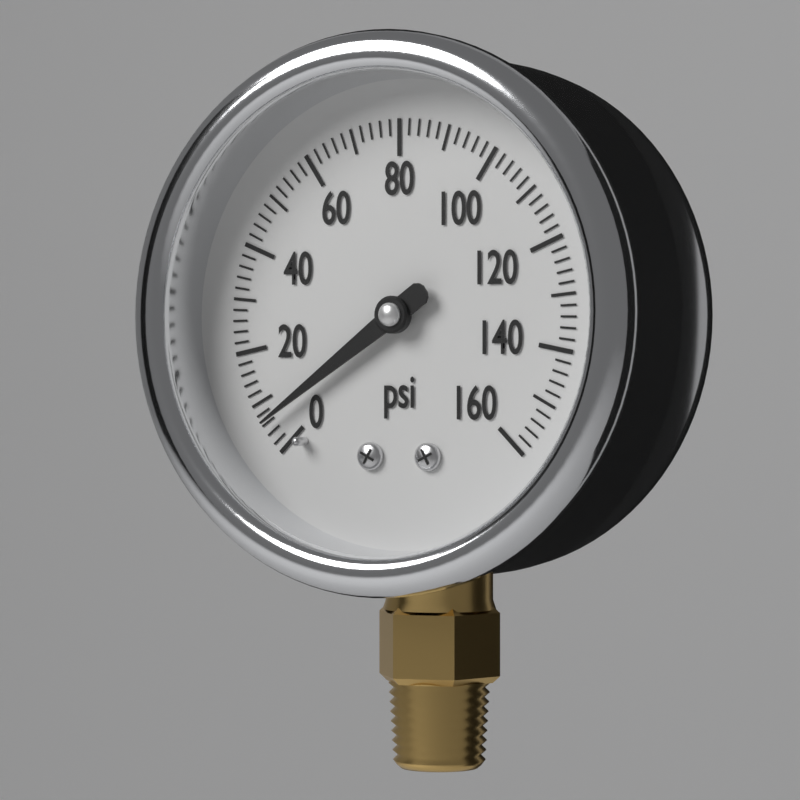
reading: 6 psi
